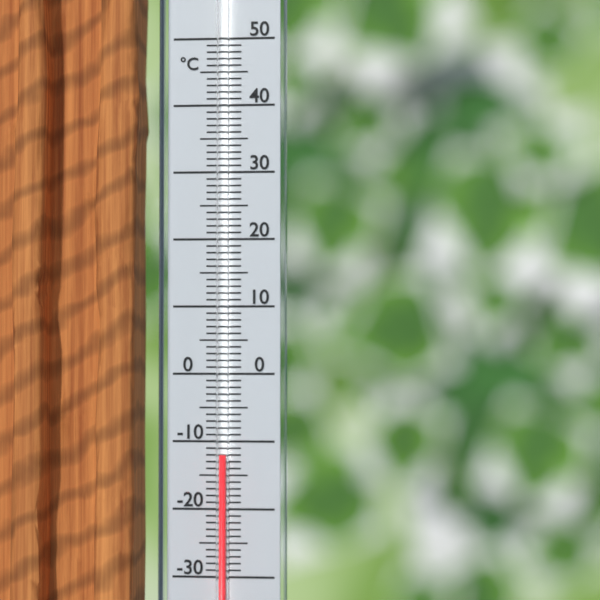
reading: -12 °C
